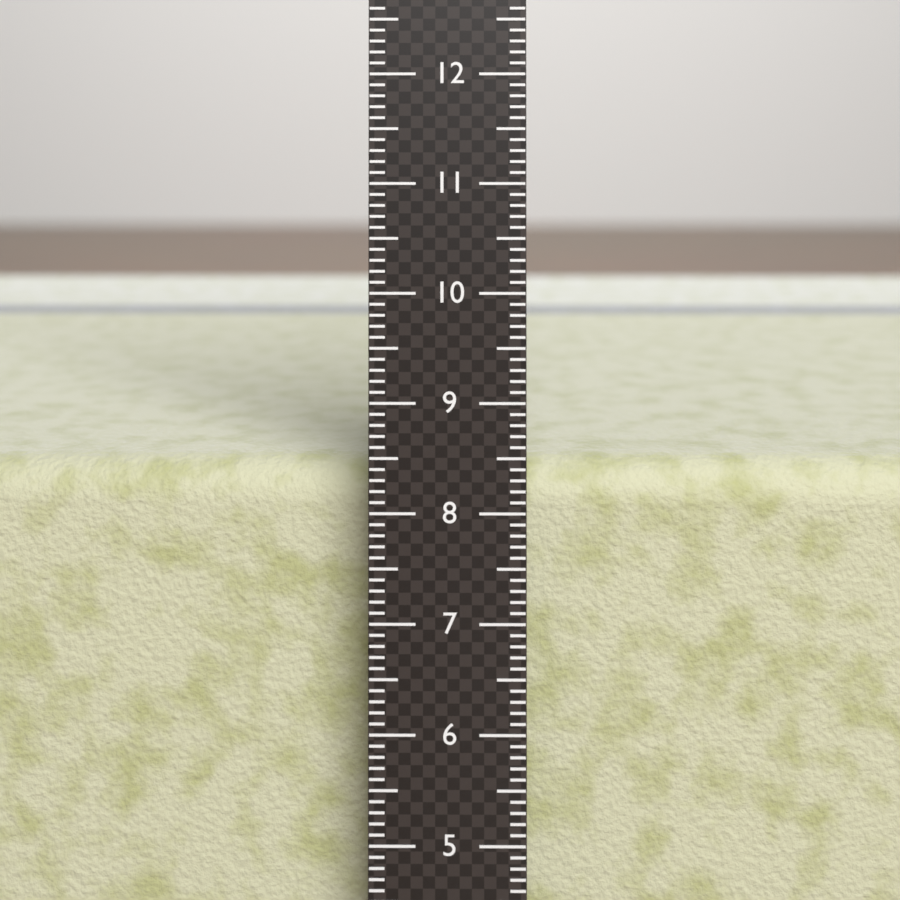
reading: 8.3 cm
